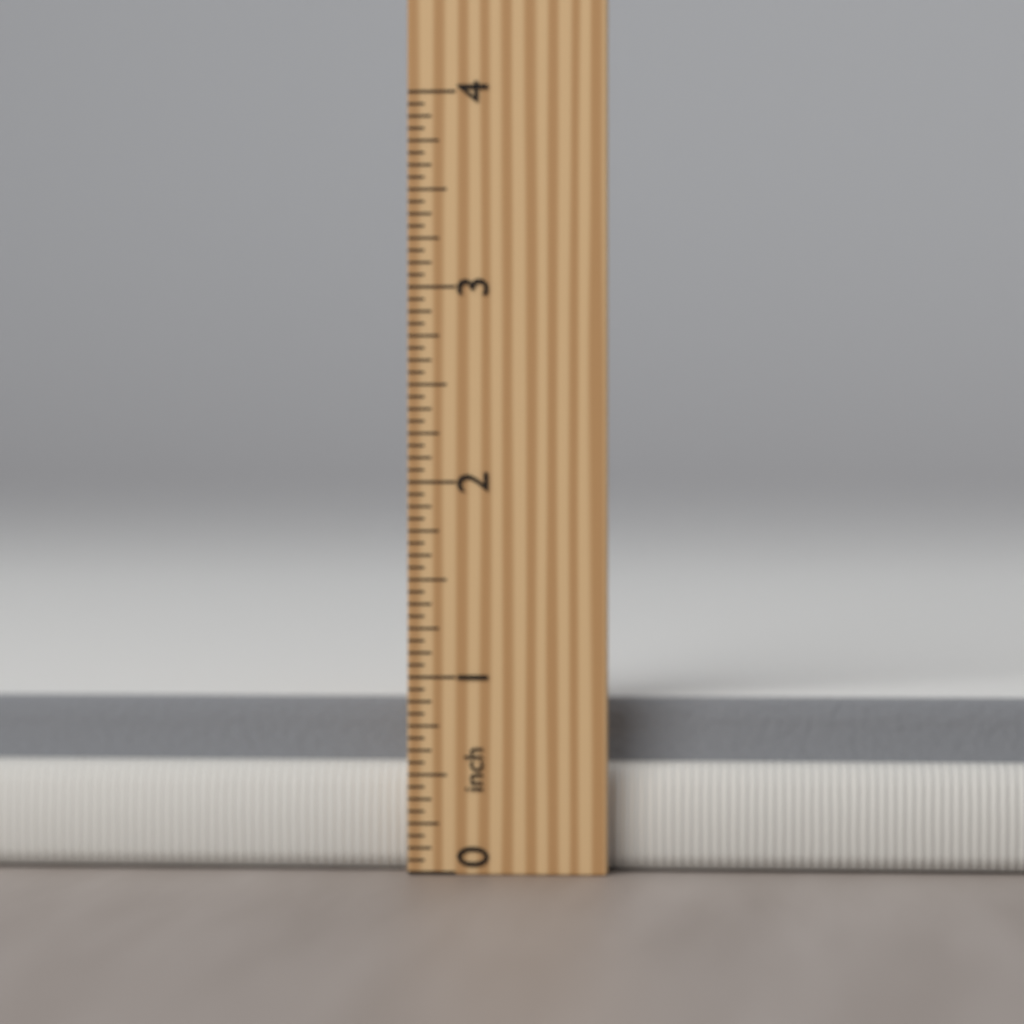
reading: 0.8750 inch
